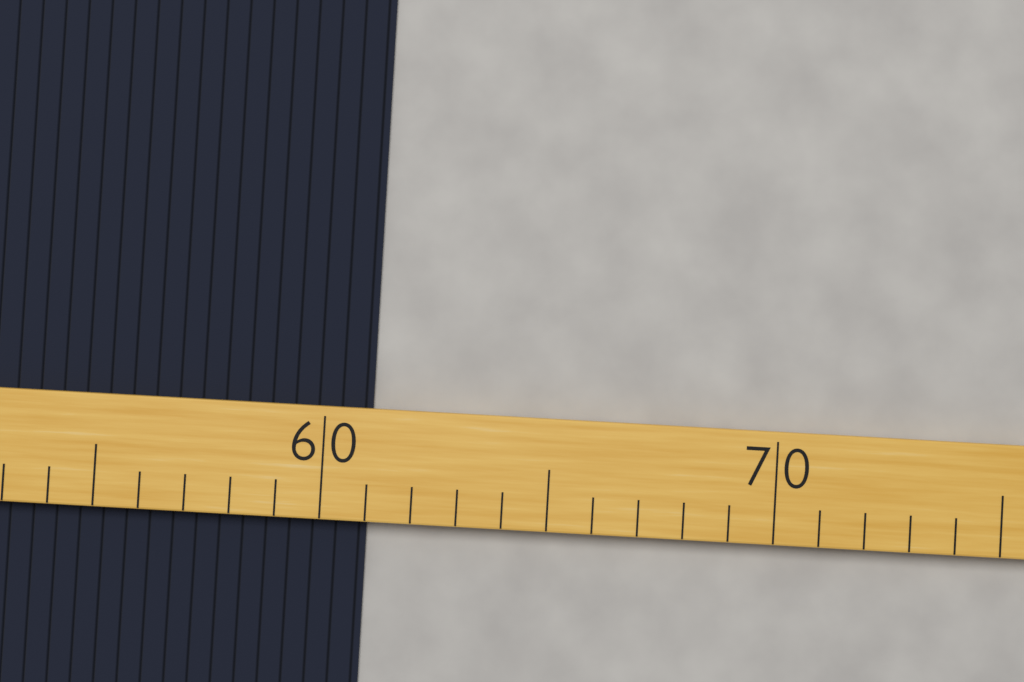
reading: 61 (no unit)
